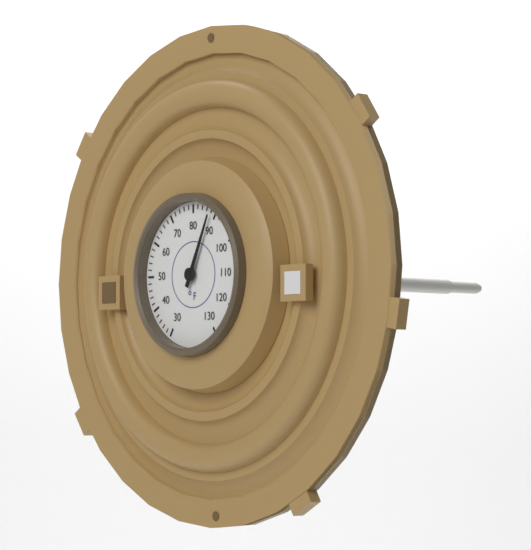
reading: 88 °F
